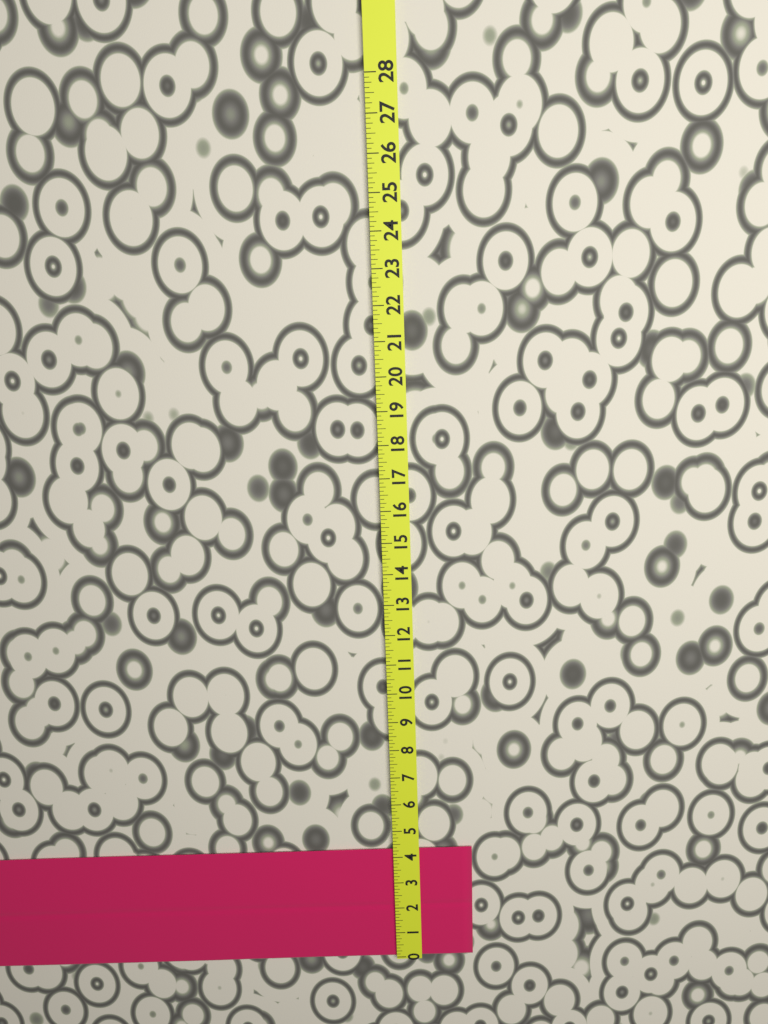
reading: 4.250 (no unit)
